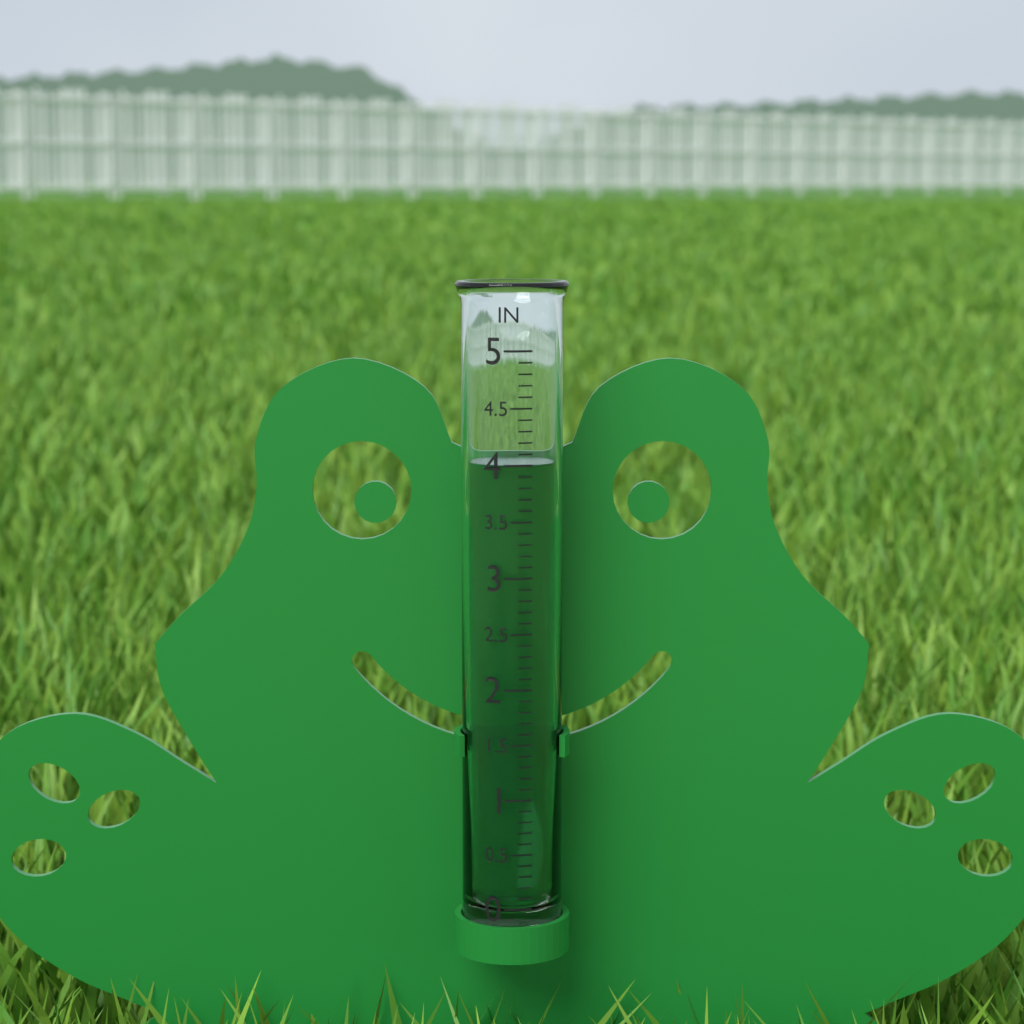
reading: 4.0 in
